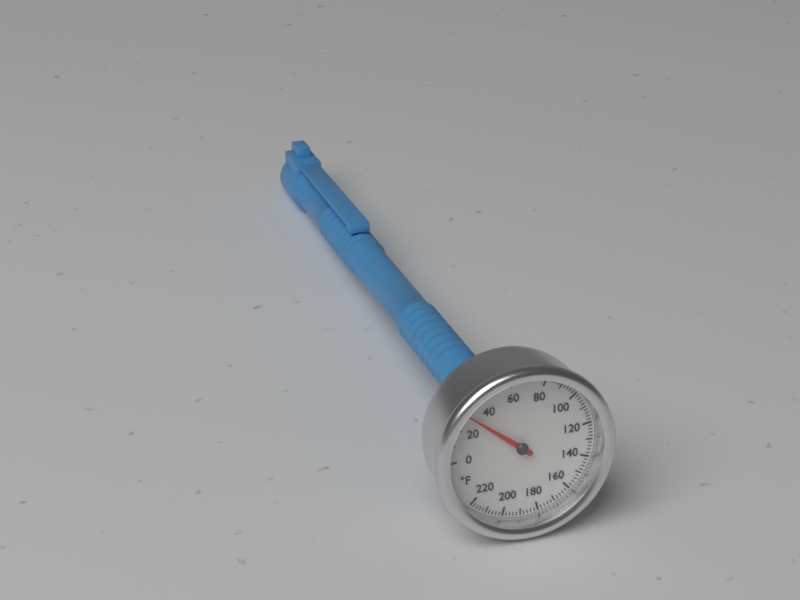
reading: 30 °F
